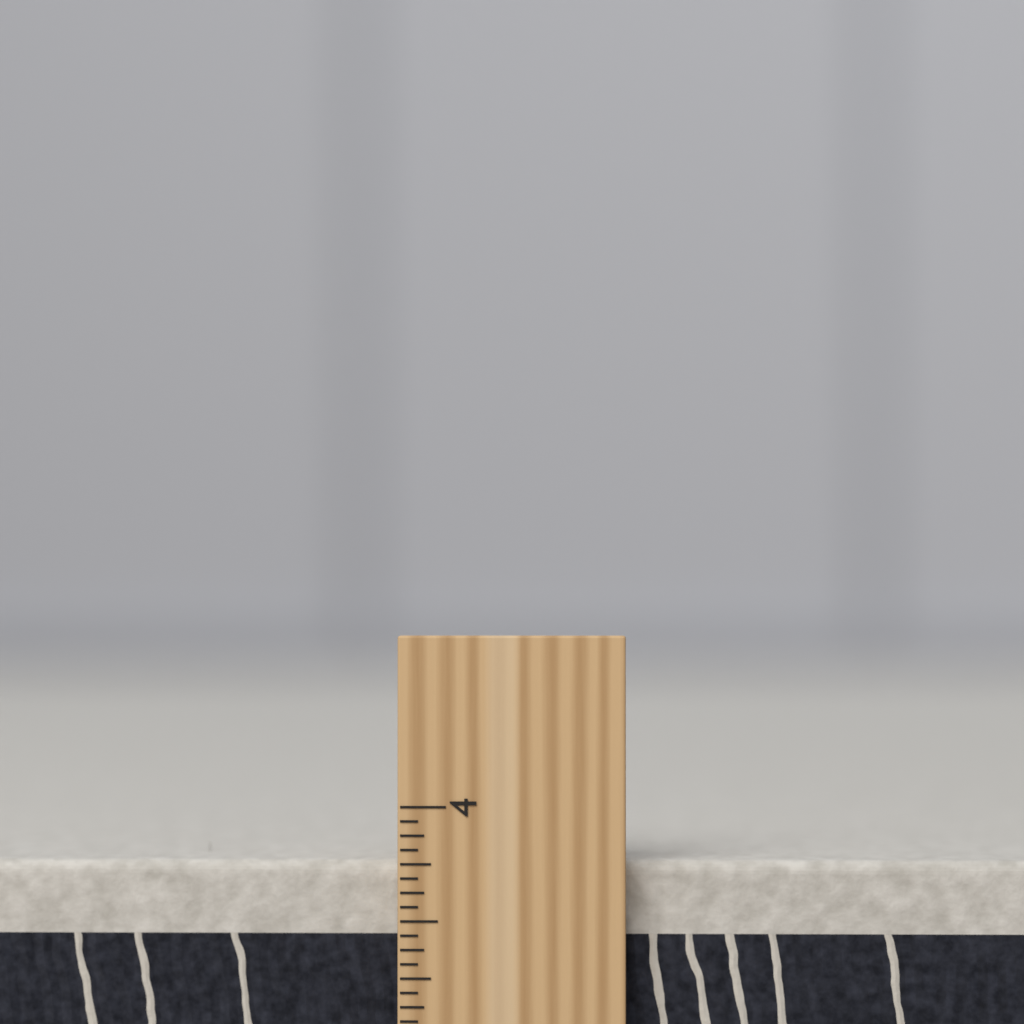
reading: 3.8125 inch
